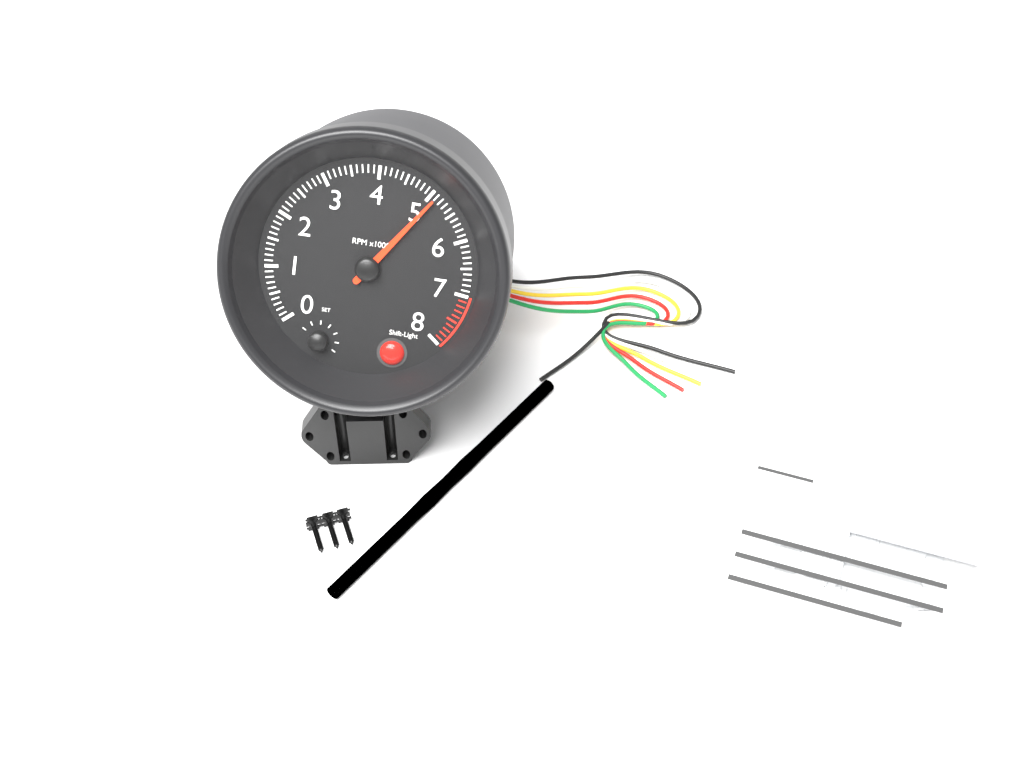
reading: 5100 RPM
